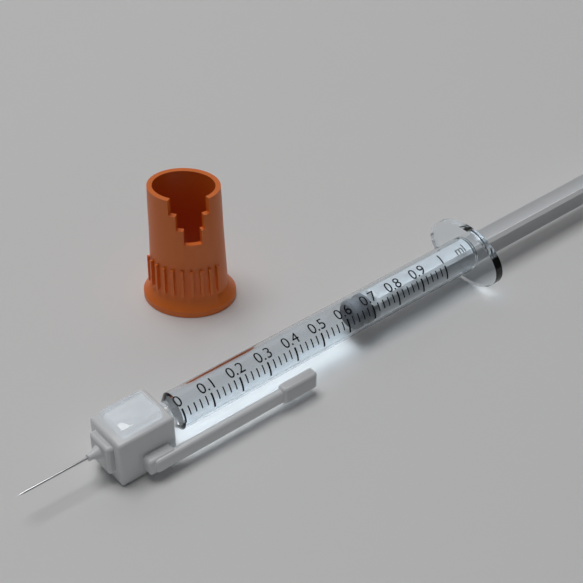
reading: 0.64 ml
